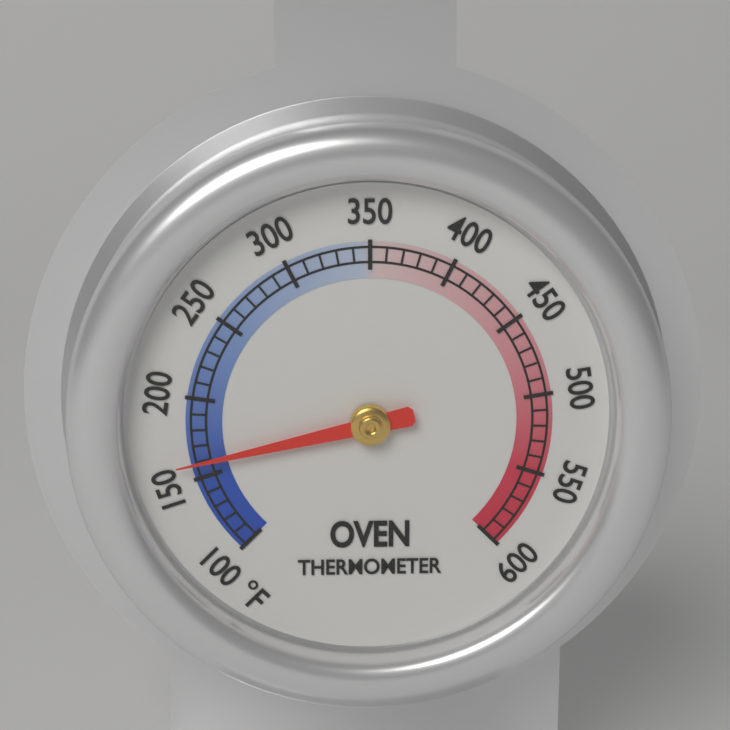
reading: 160 °F
